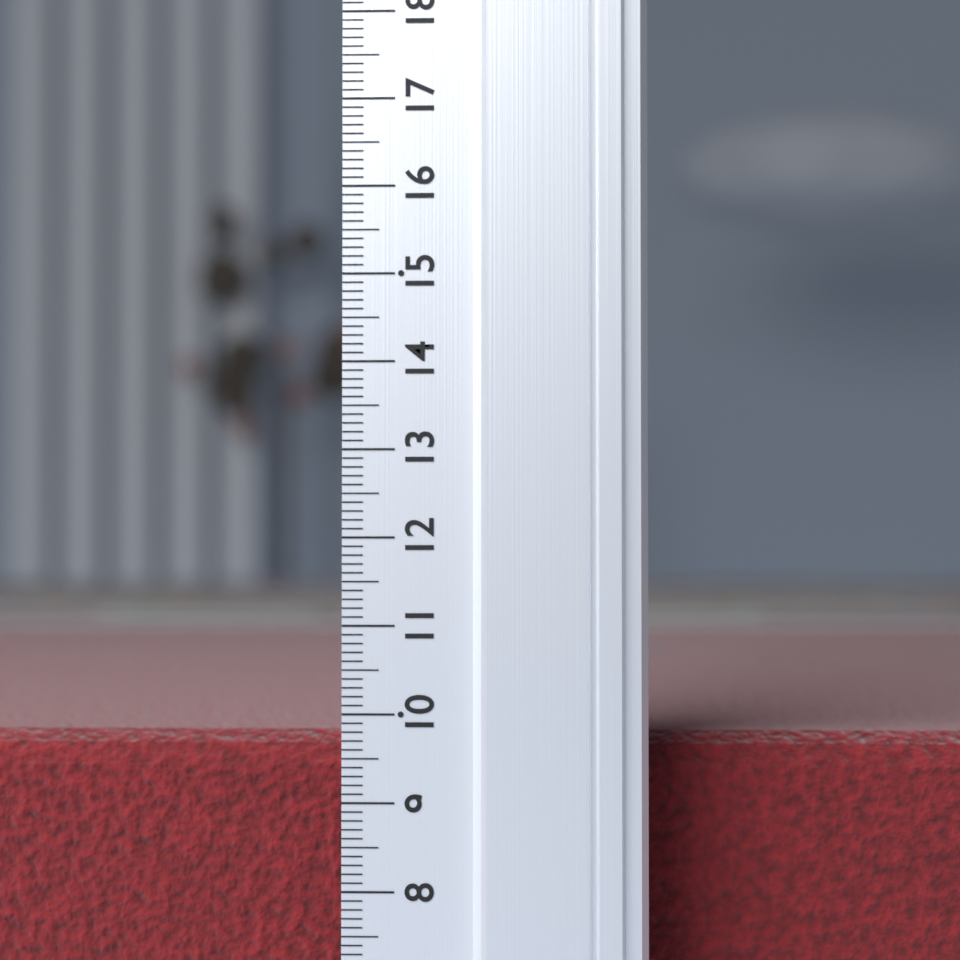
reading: 9.7 (no unit)
